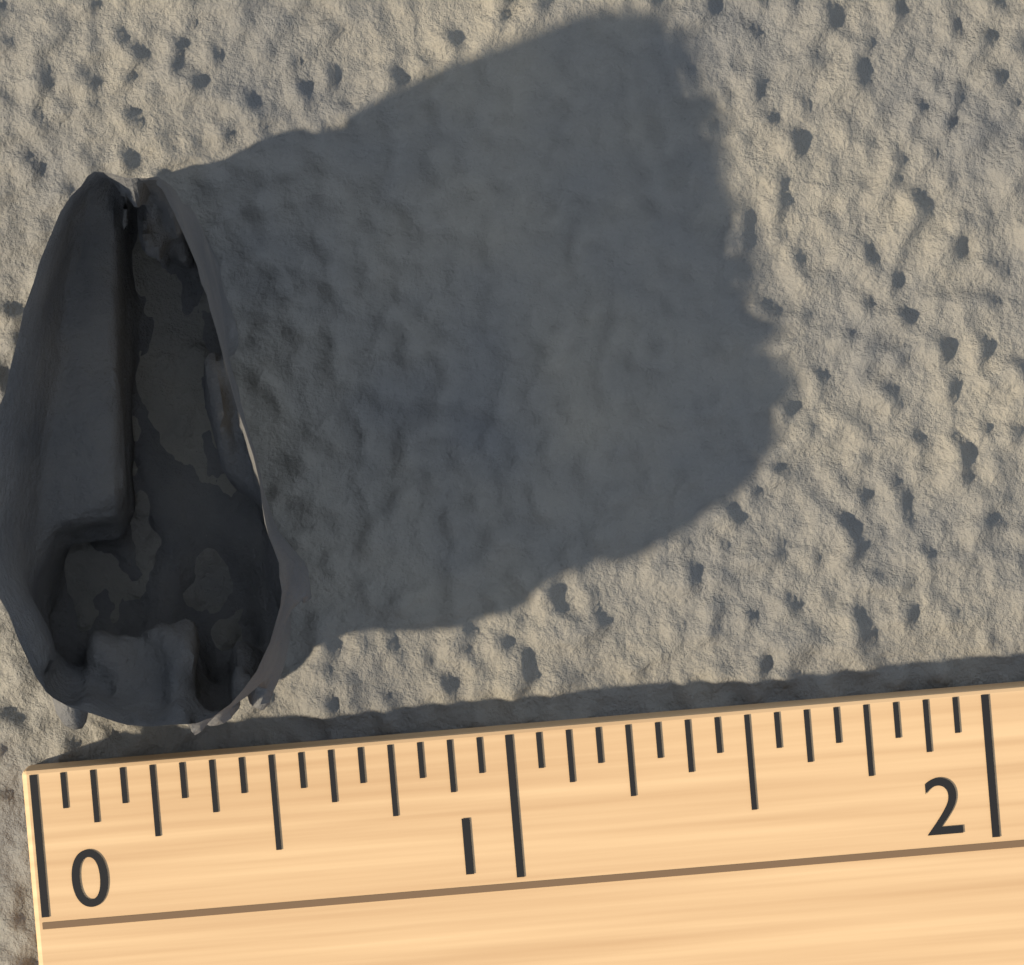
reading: 0.6250 (no unit)
